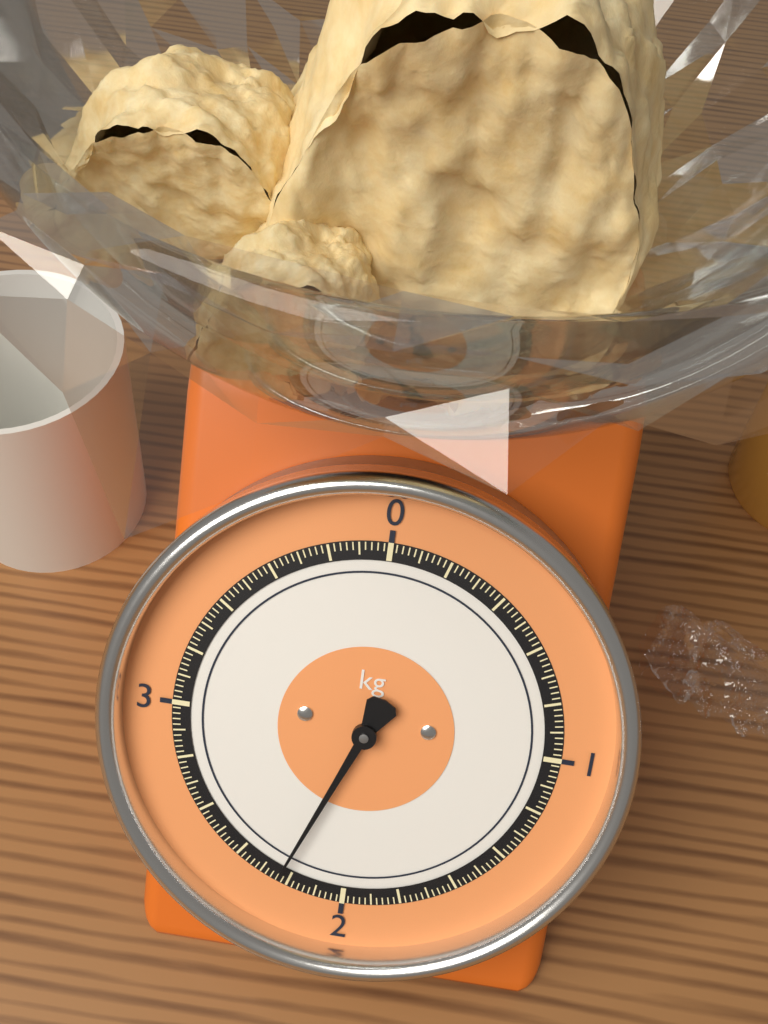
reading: 2.24 kg
